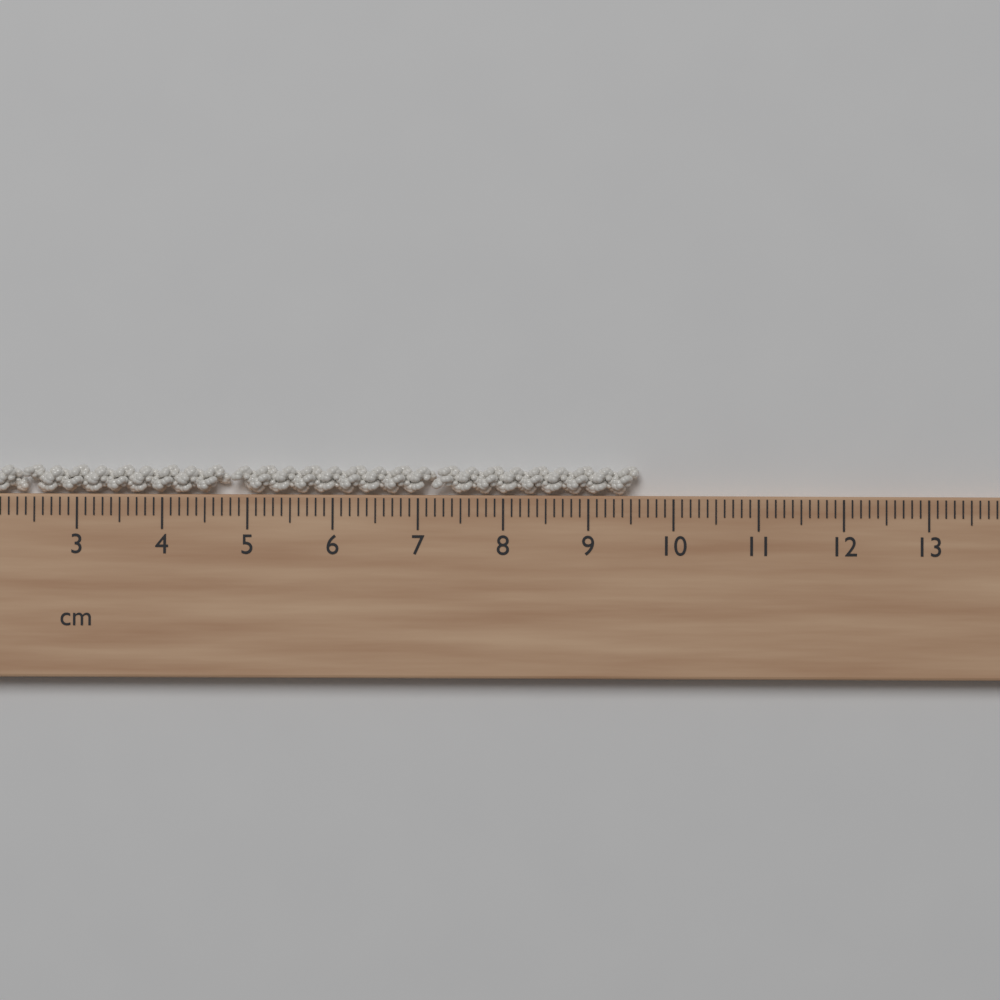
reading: 9.6 cm
